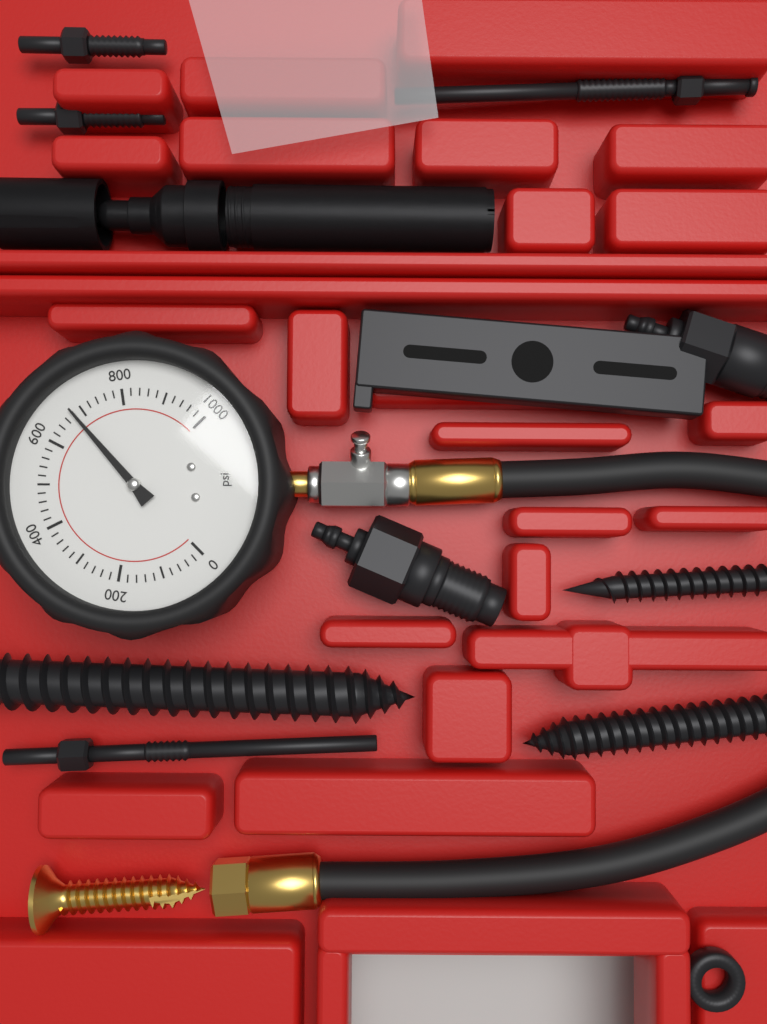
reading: 680 psi
